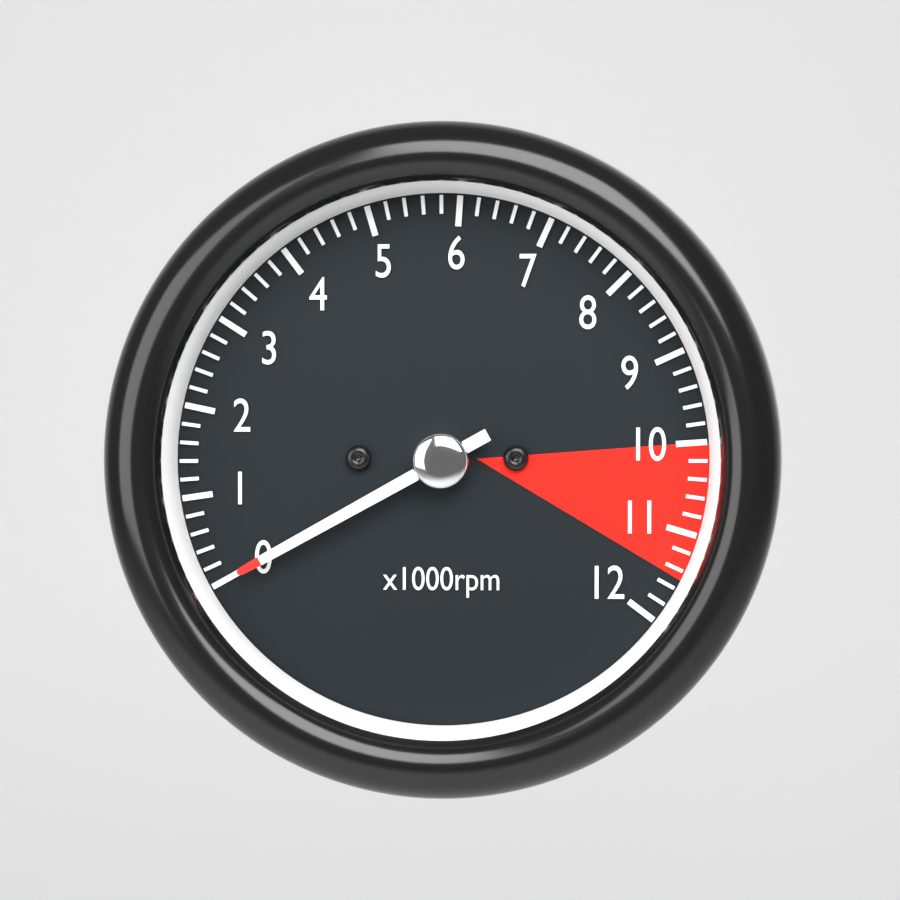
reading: 0 rpm
